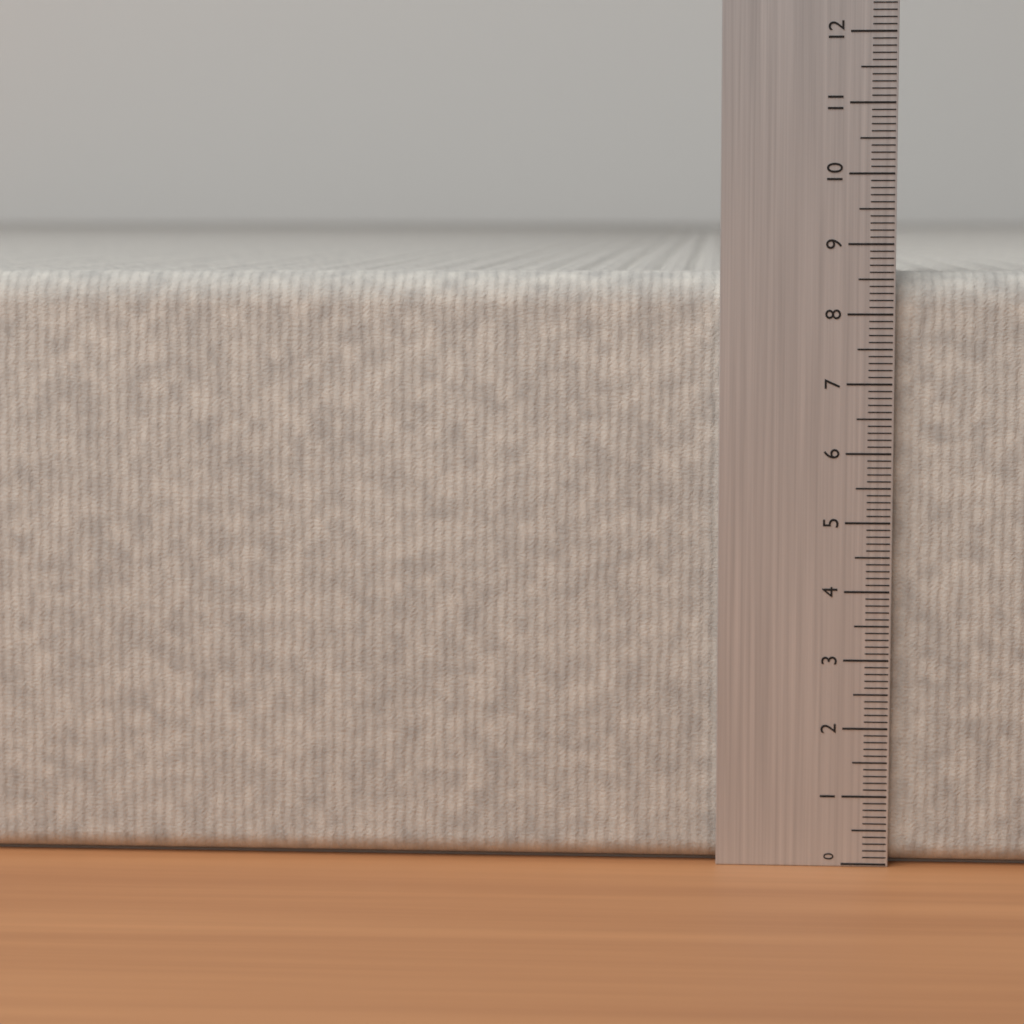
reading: 8.6 (no unit)
